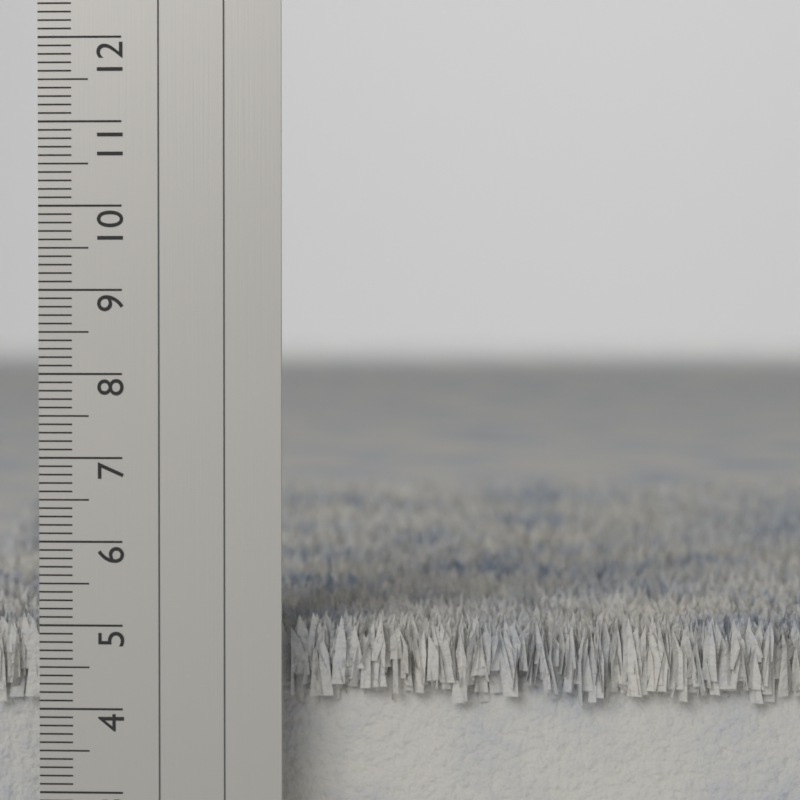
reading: 5.1 cm
